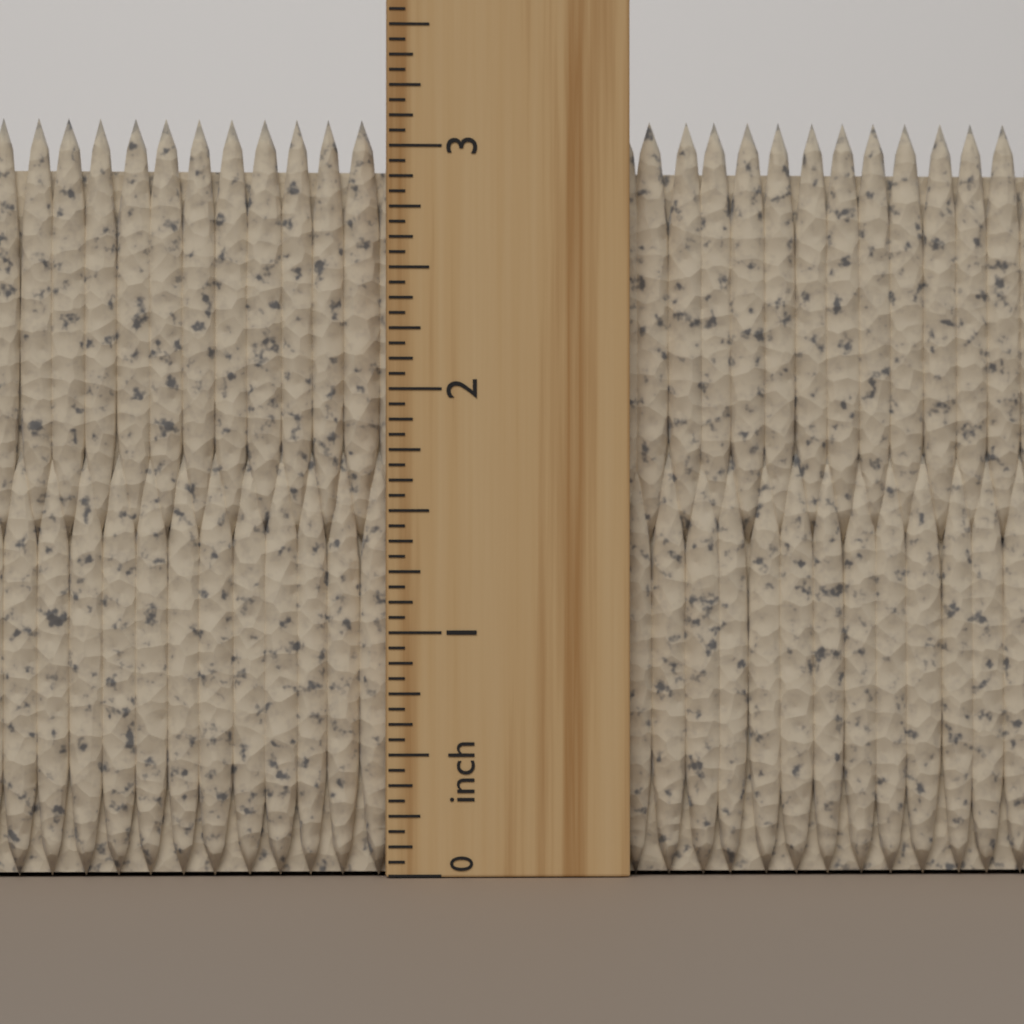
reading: 3.1250 inch
